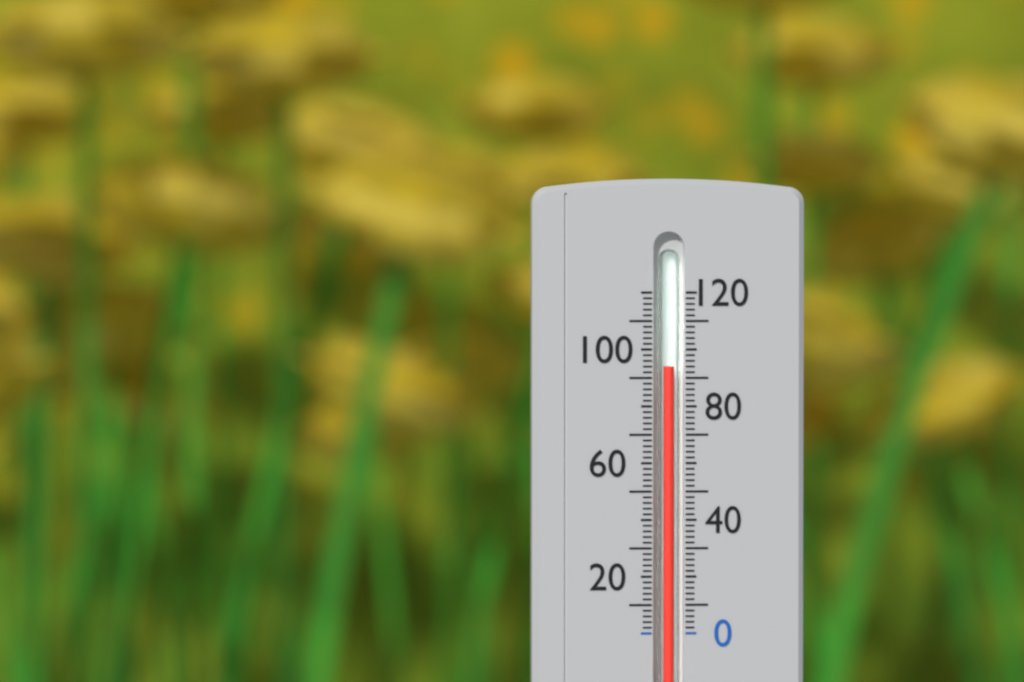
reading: 94 (no unit)
